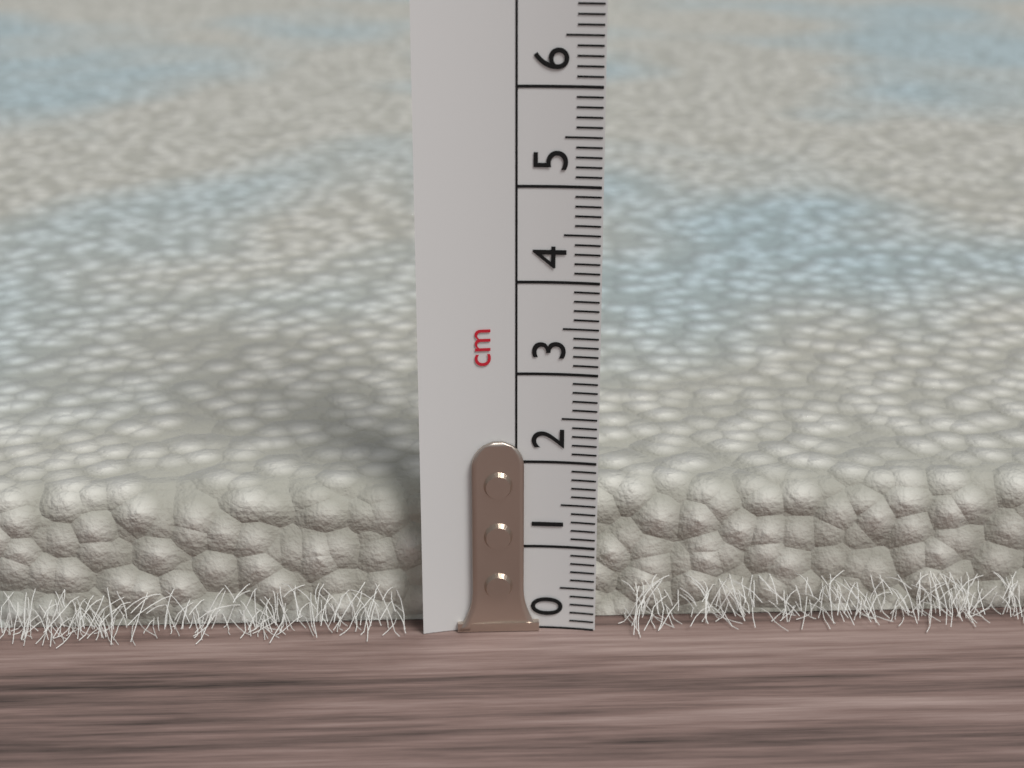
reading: 1.6 cm
